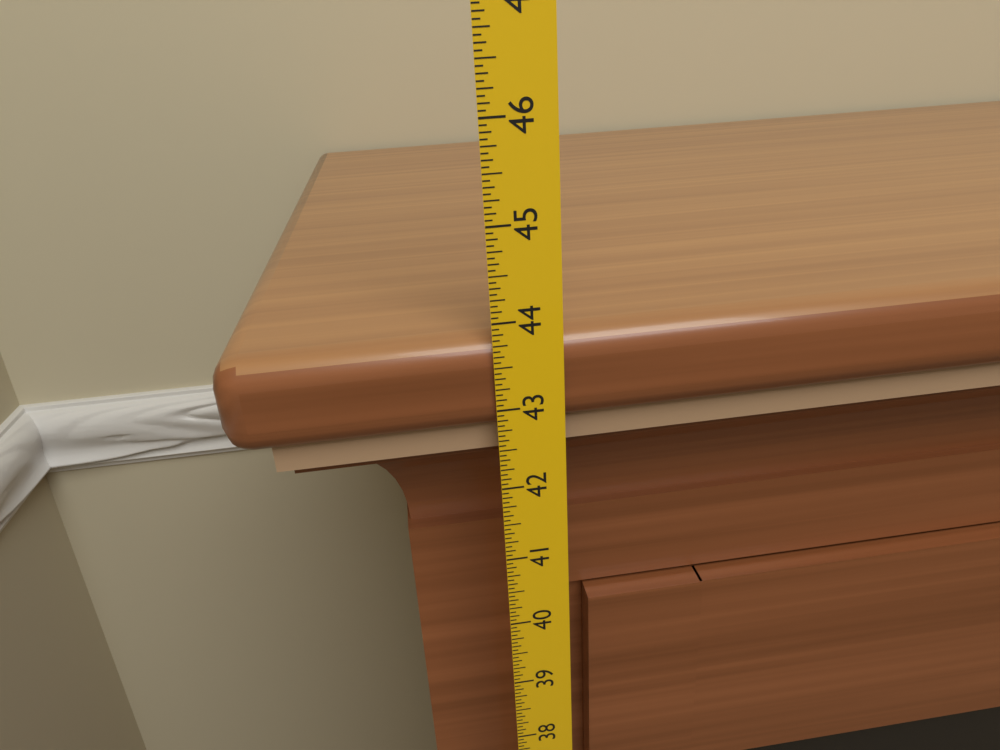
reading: 43.8125 in
